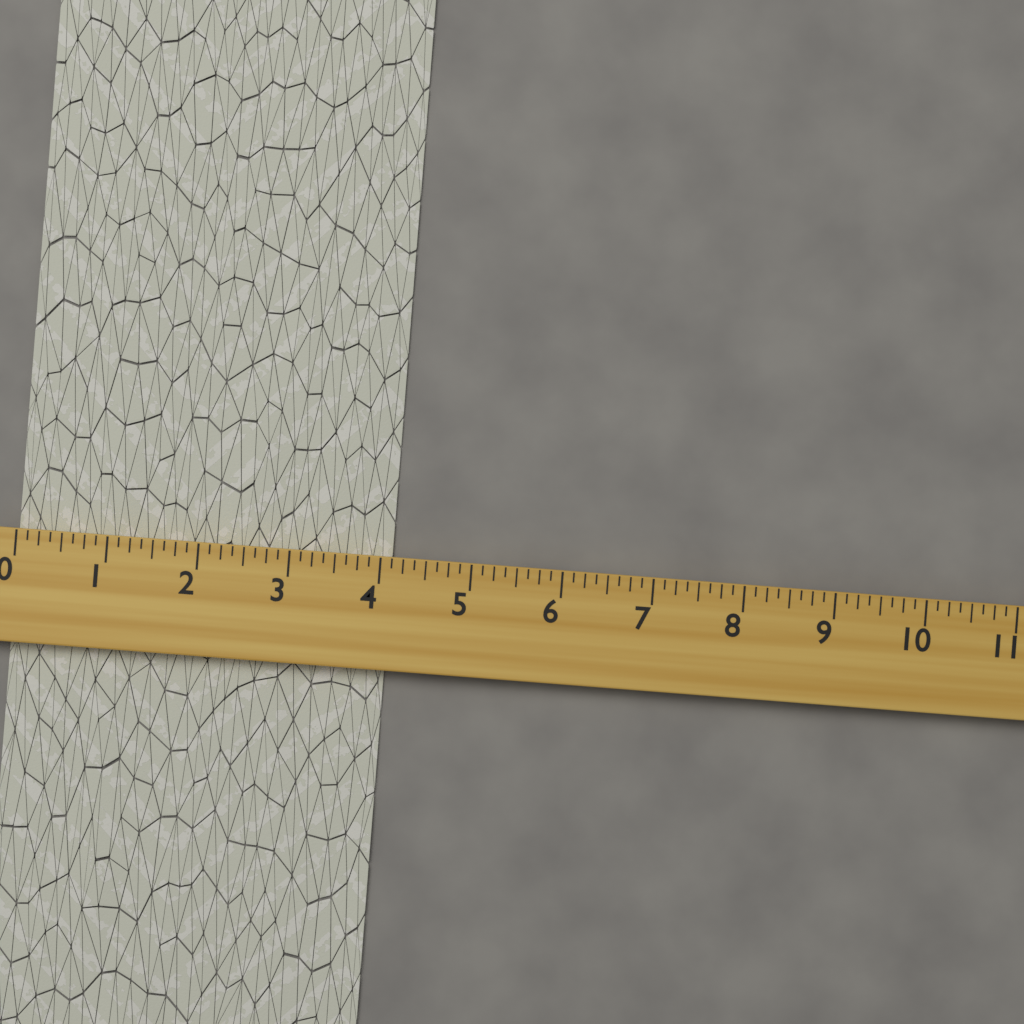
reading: 4.125 (no unit)
